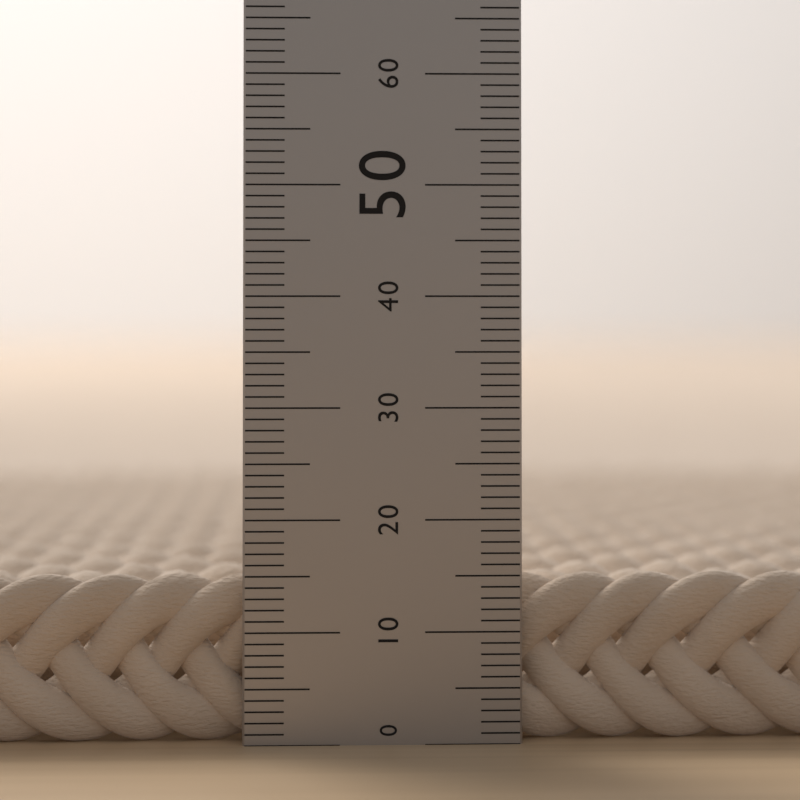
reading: 15 (no unit)
